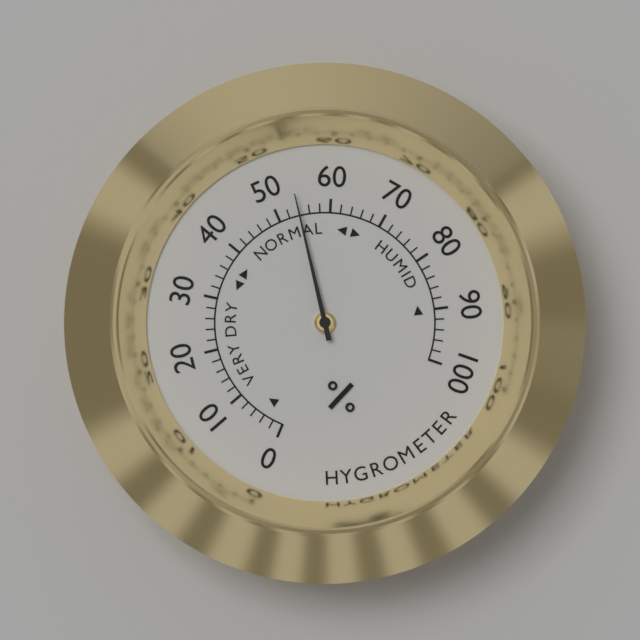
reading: 54 %
